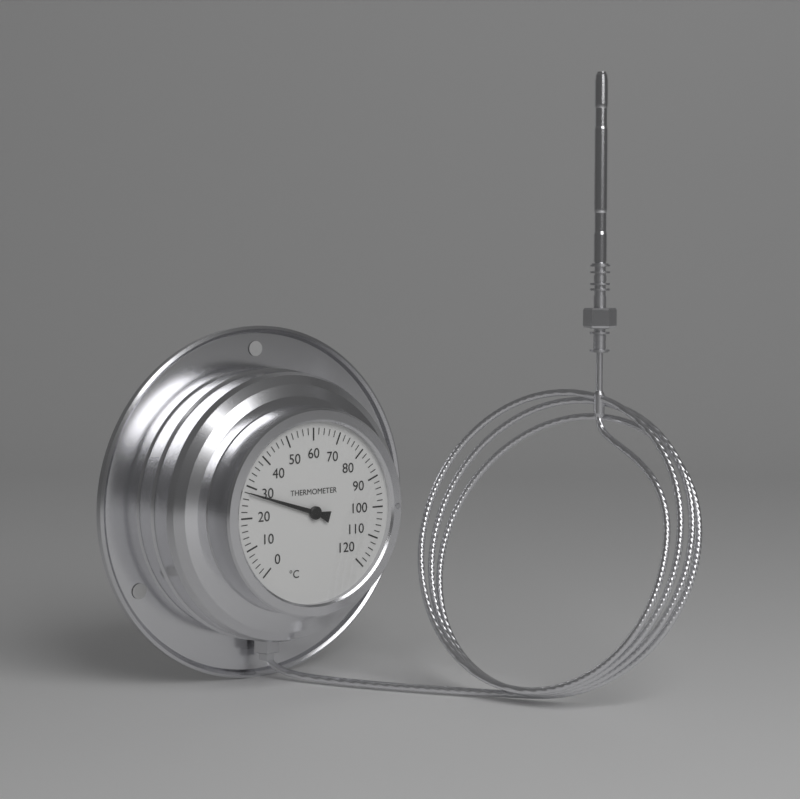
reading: 28 °C
